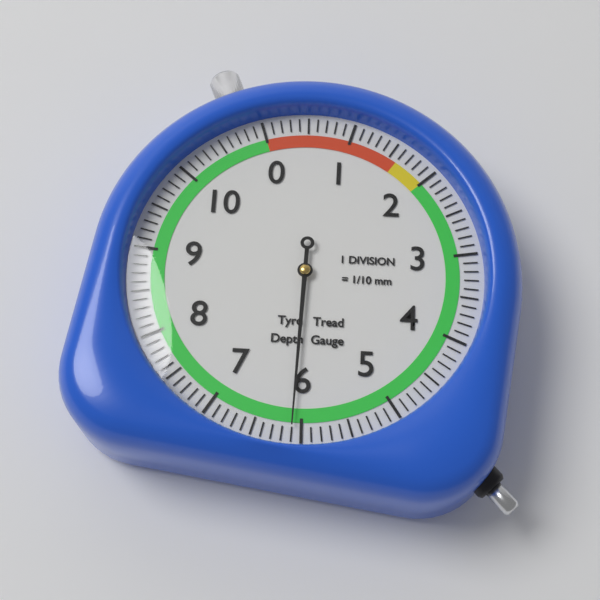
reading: 6.1 mm
